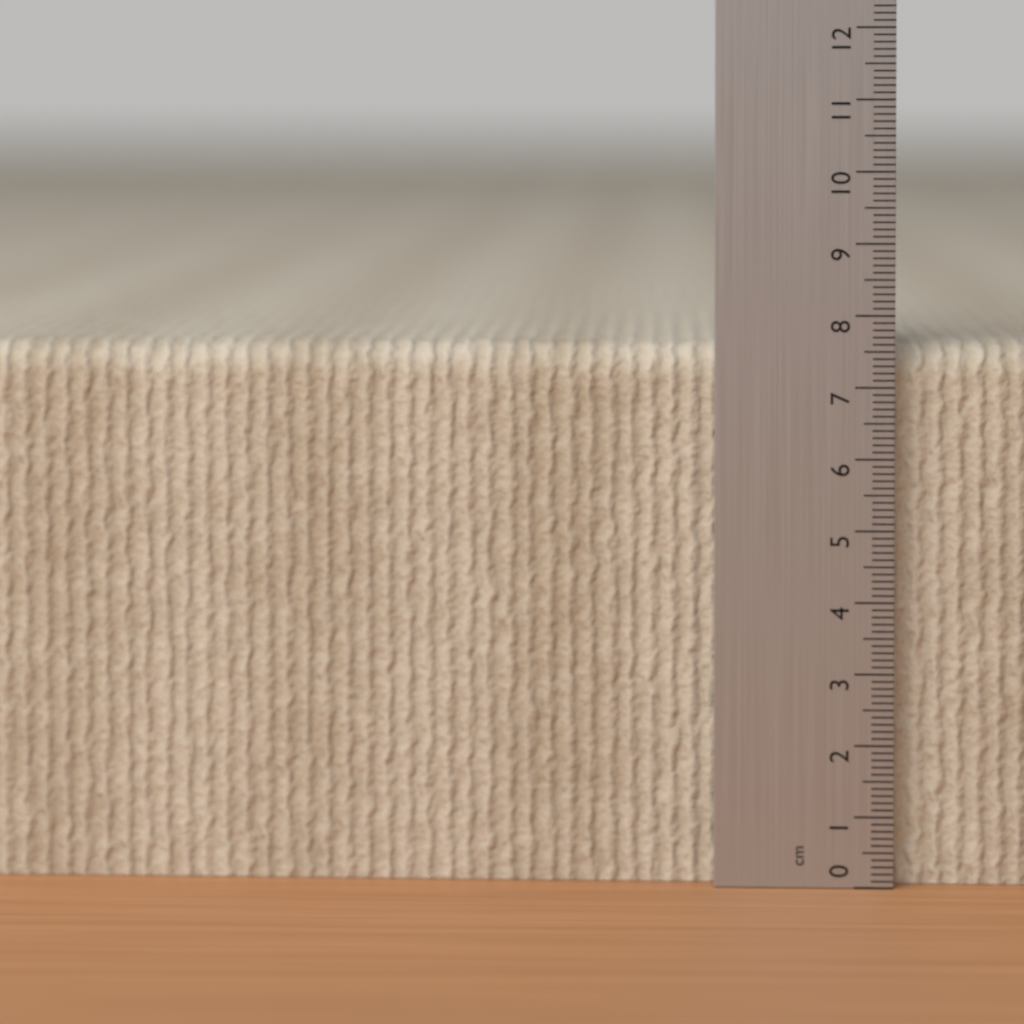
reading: 7.6 cm
